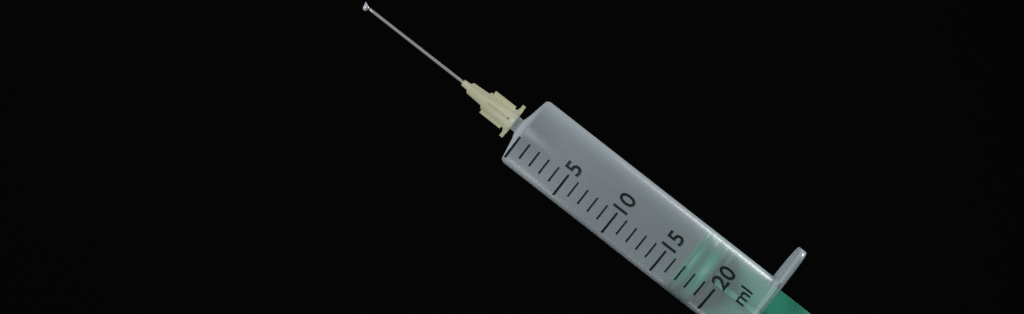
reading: 17 ml
